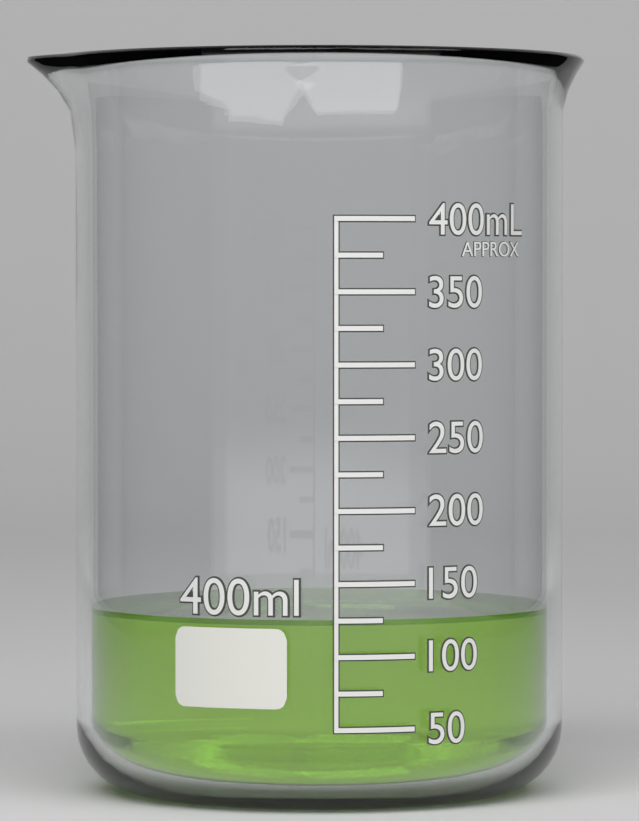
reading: 125 mL
